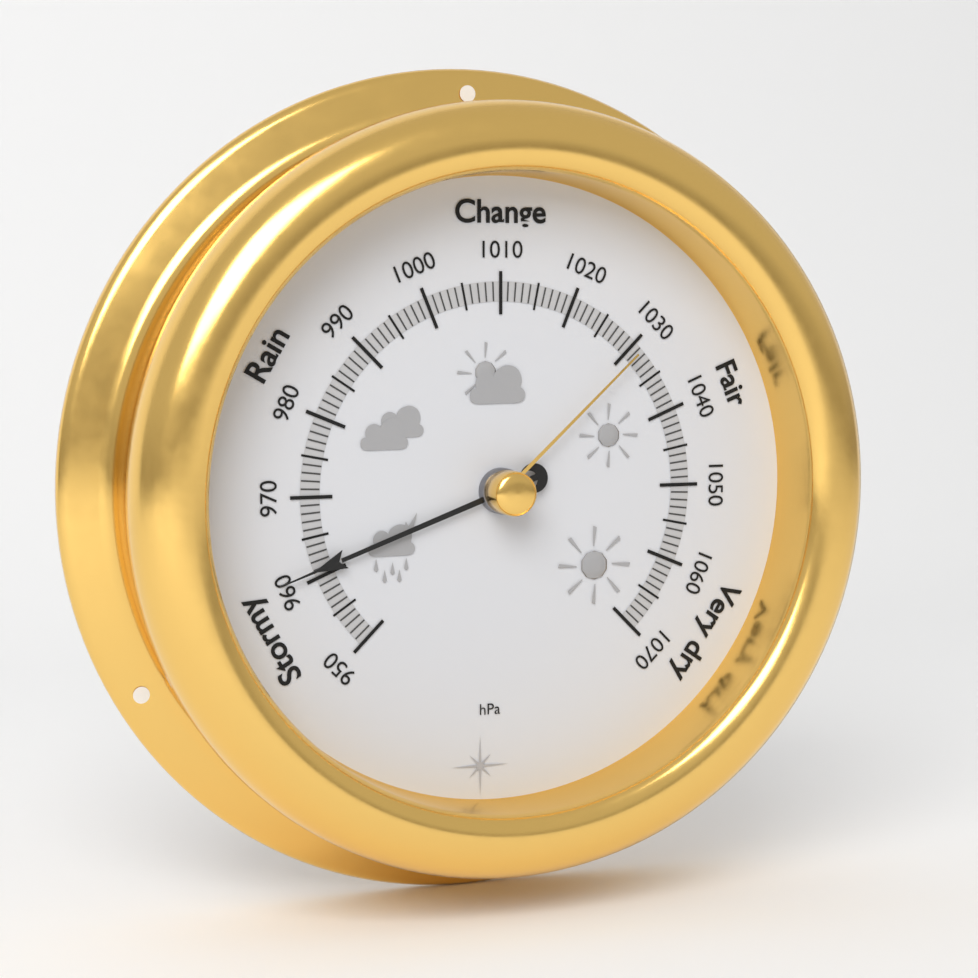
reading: 961 hPa
